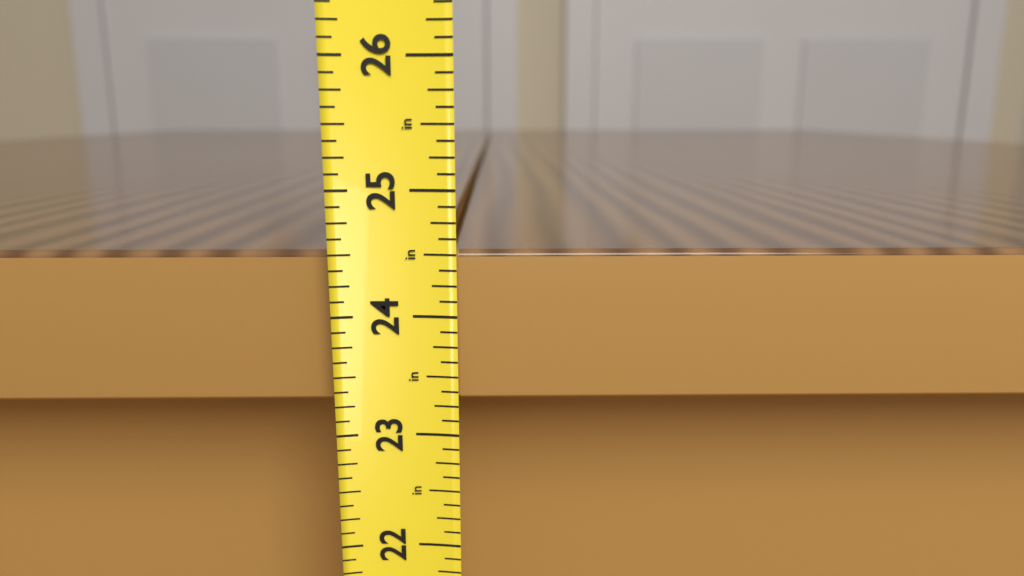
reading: 24.500 in
